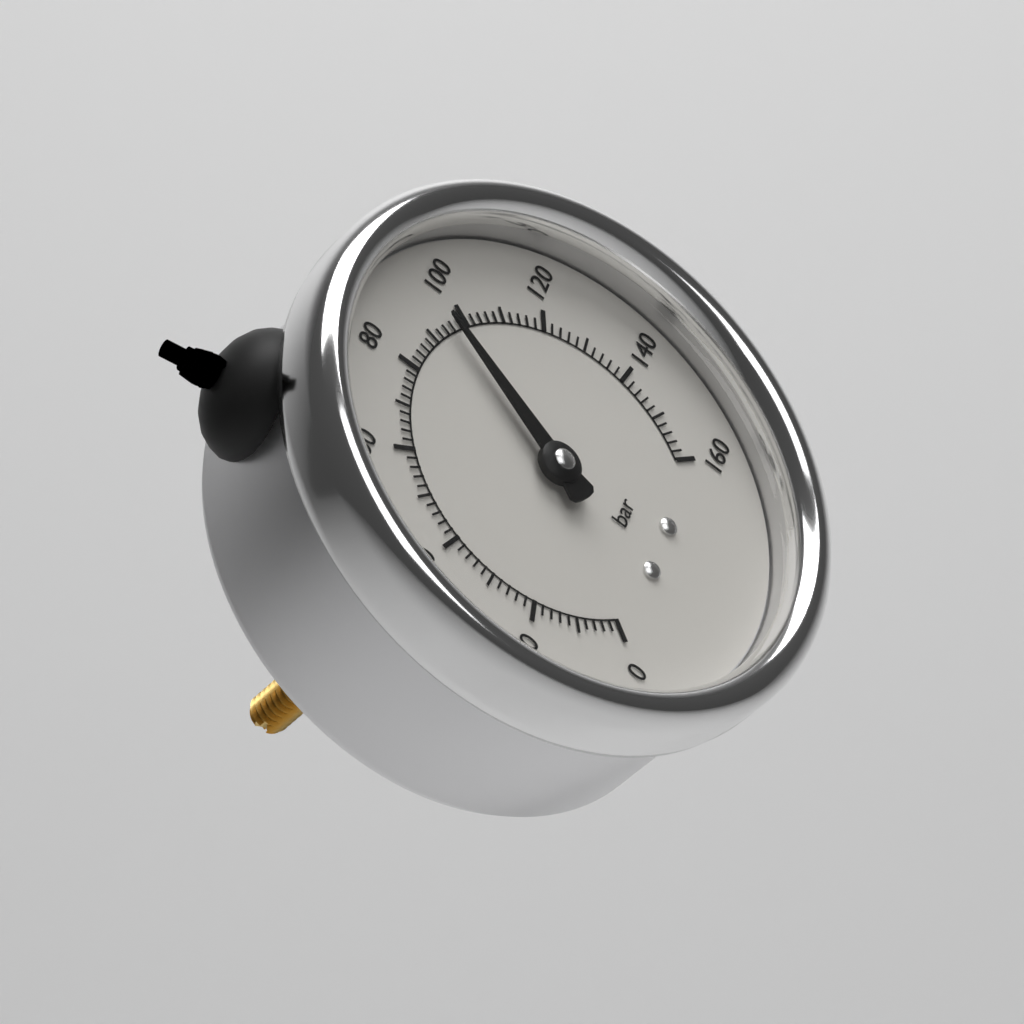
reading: 96 bar
